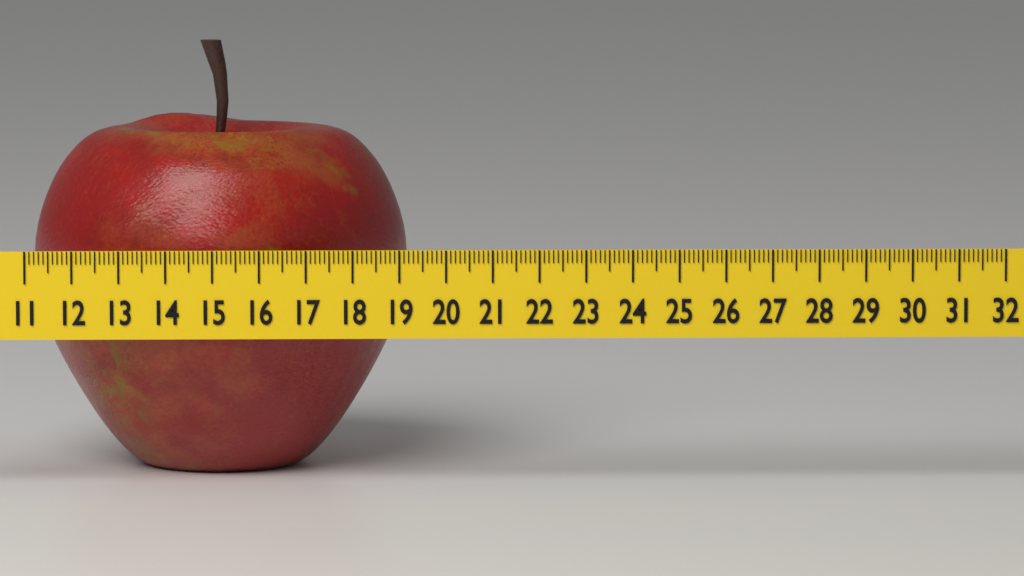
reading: 19.2 (no unit)
